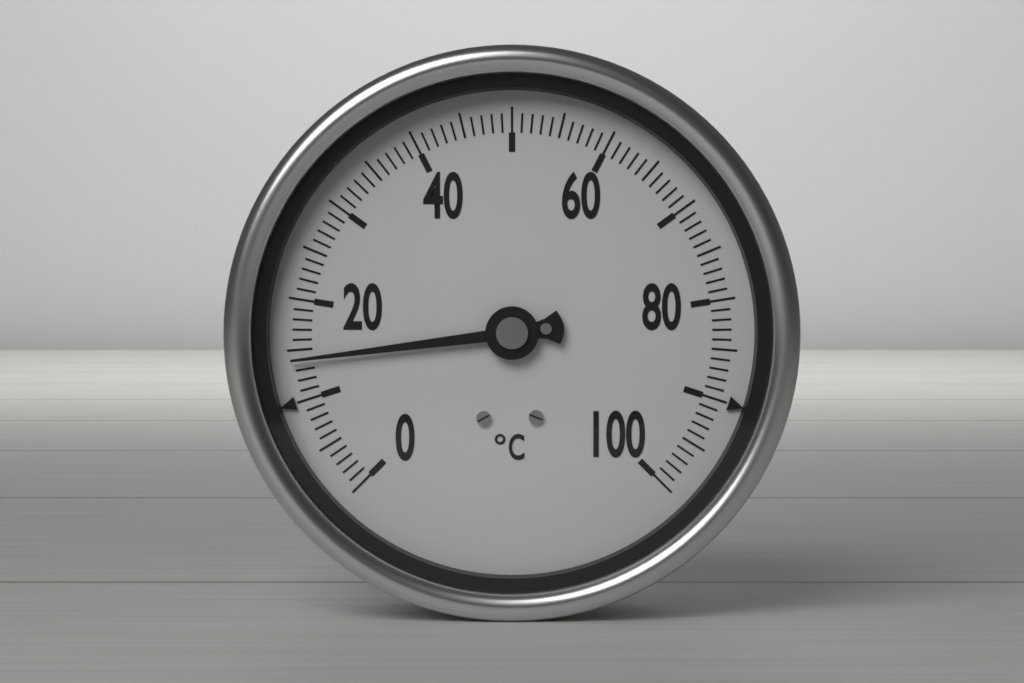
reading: 14 °C
